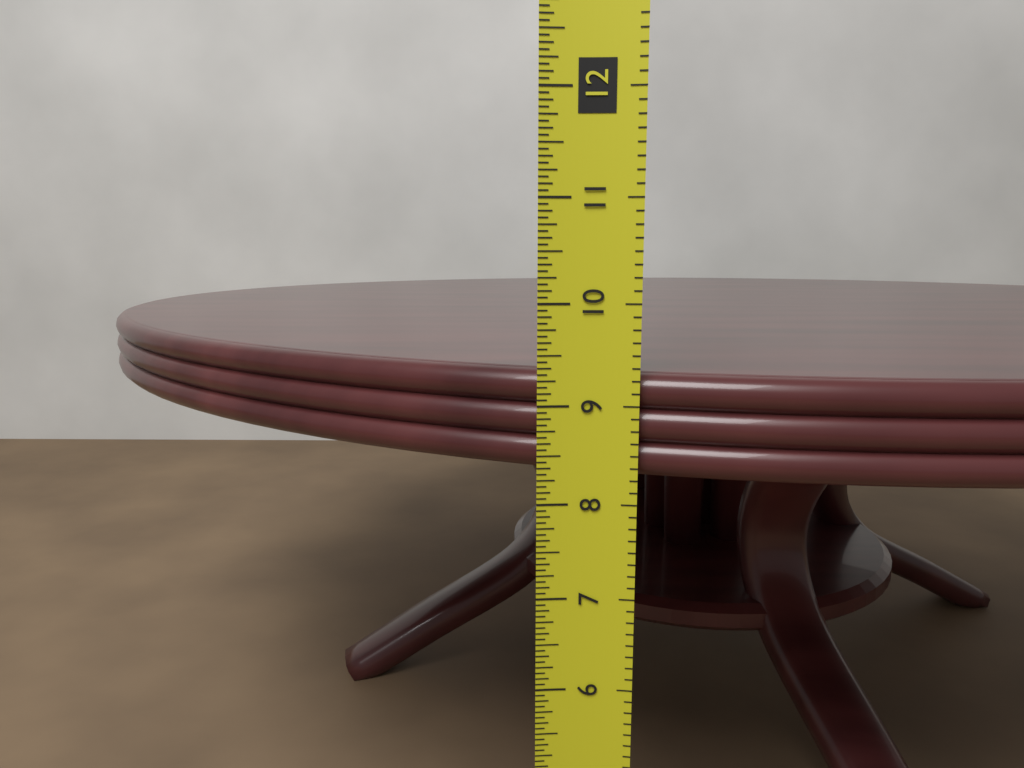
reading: 9.3125 in
